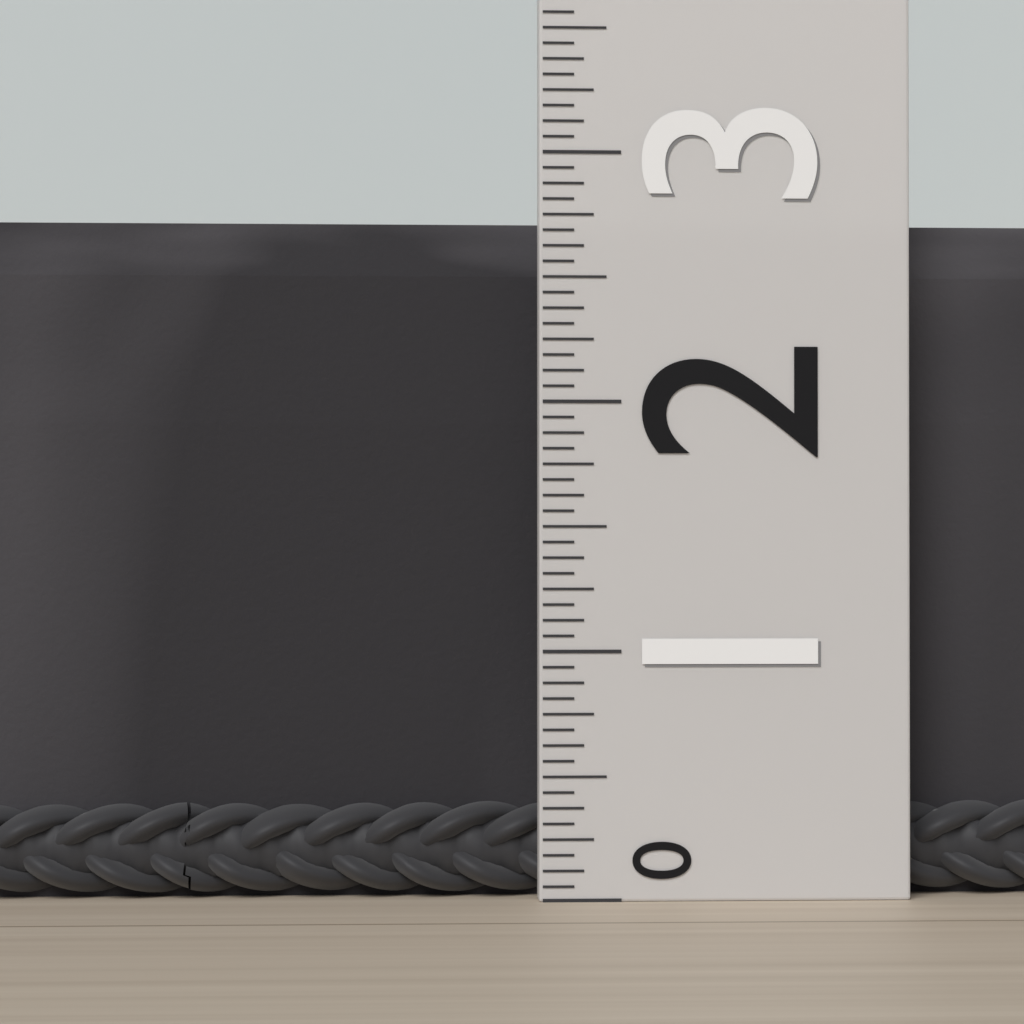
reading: 2.7500 (no unit)
